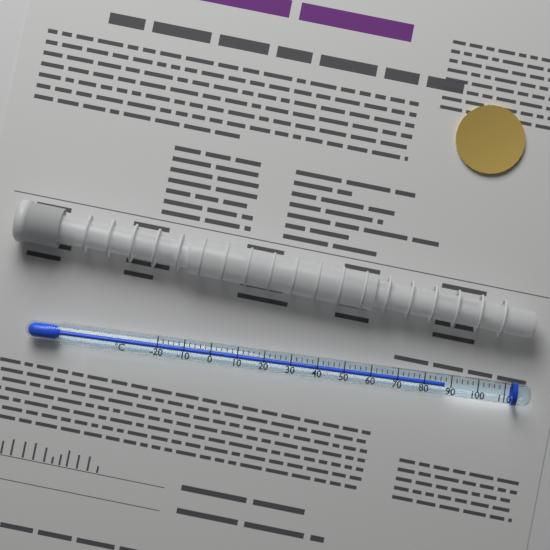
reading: 88 °C
